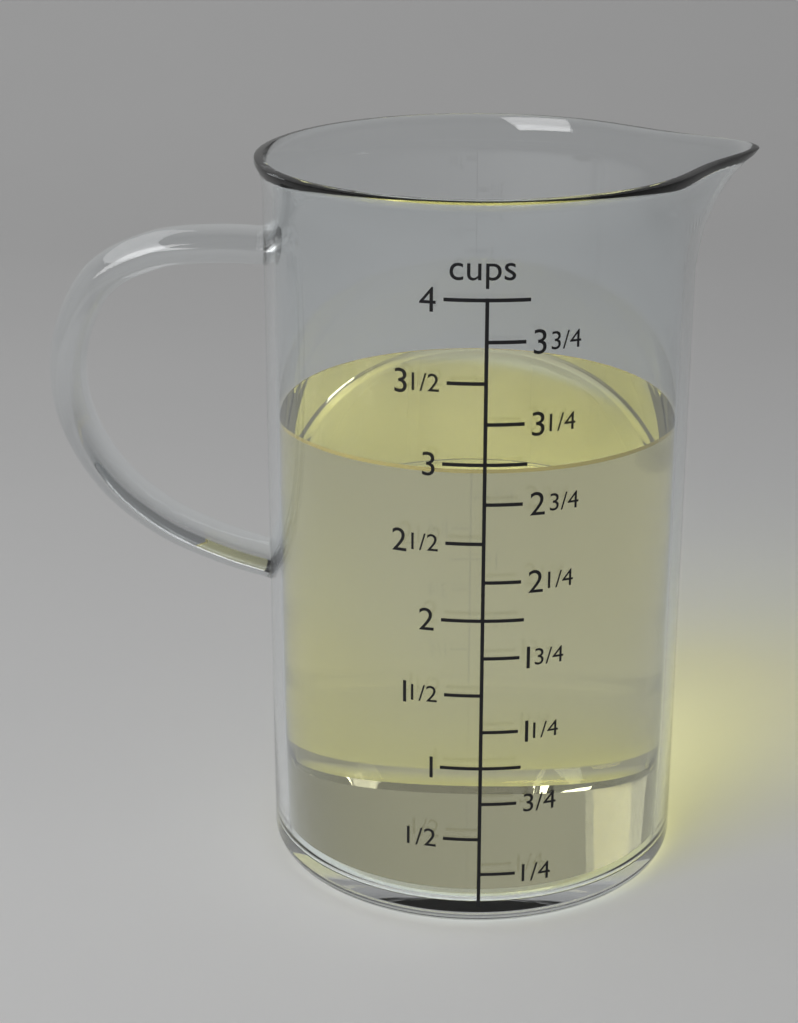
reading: 2.95 cups
